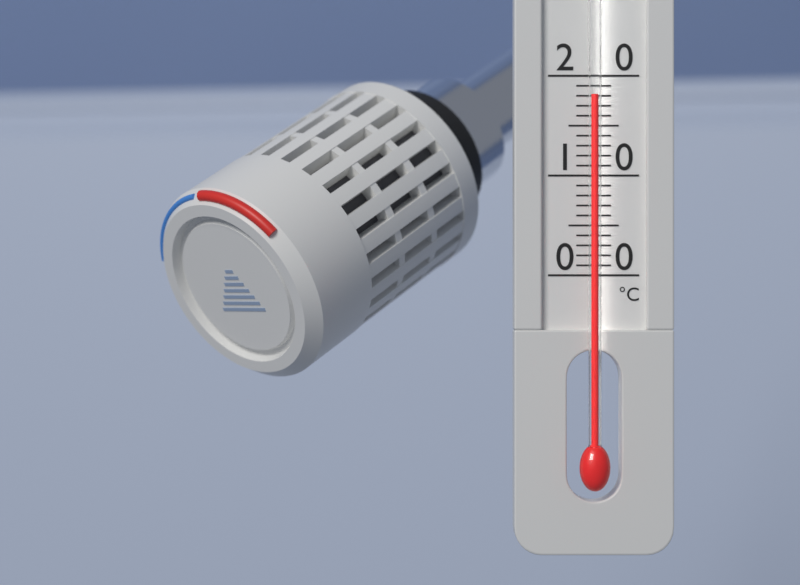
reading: 18 °C
